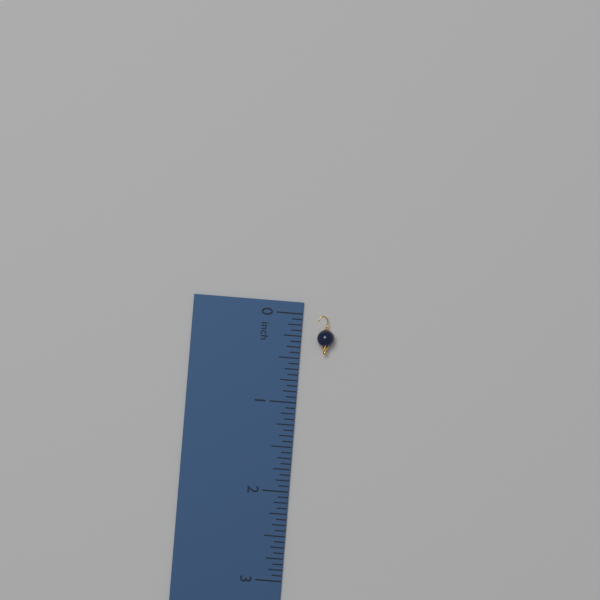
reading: 0.4375 inch
